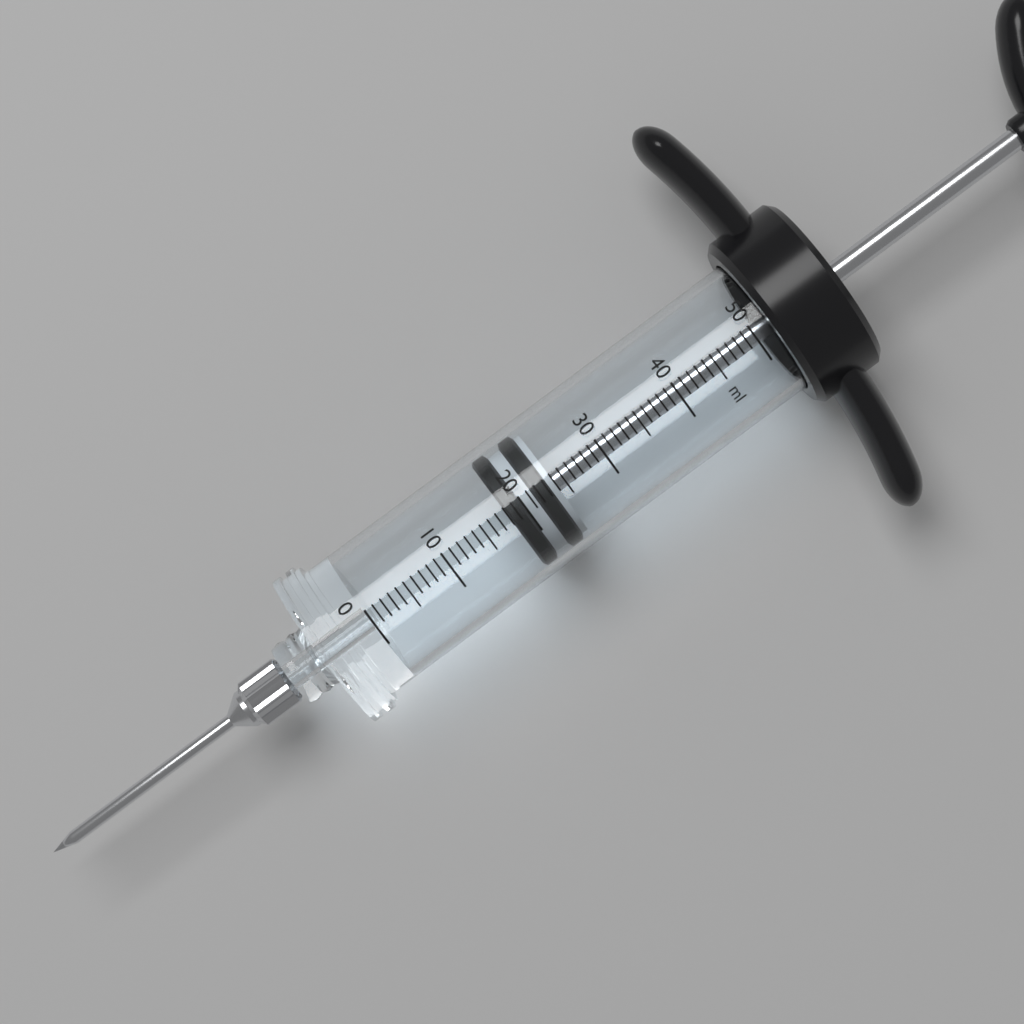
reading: 18 ml
